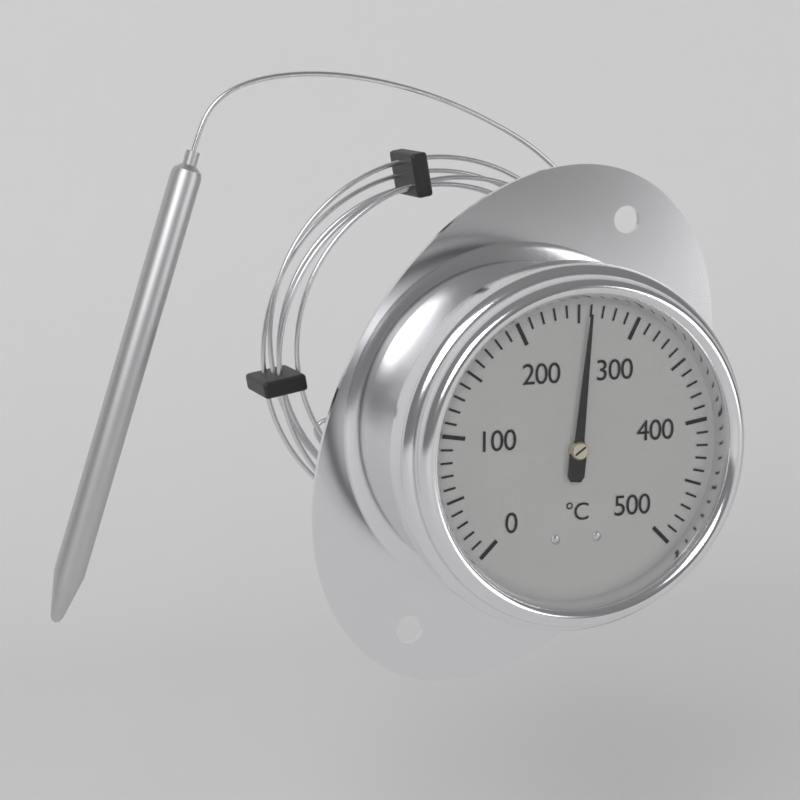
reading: 260 °C
